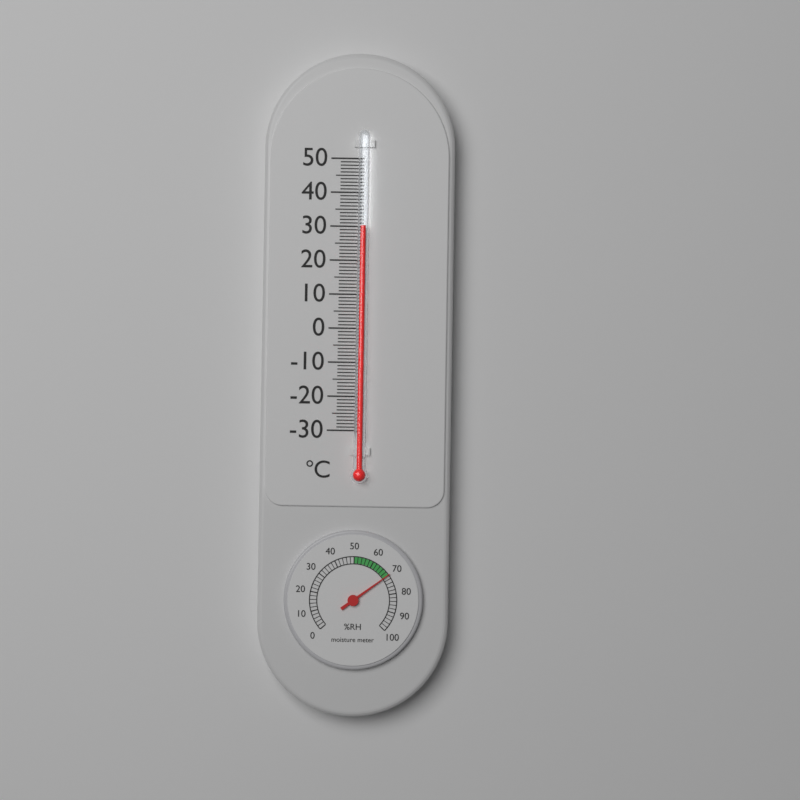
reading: 30 °C
